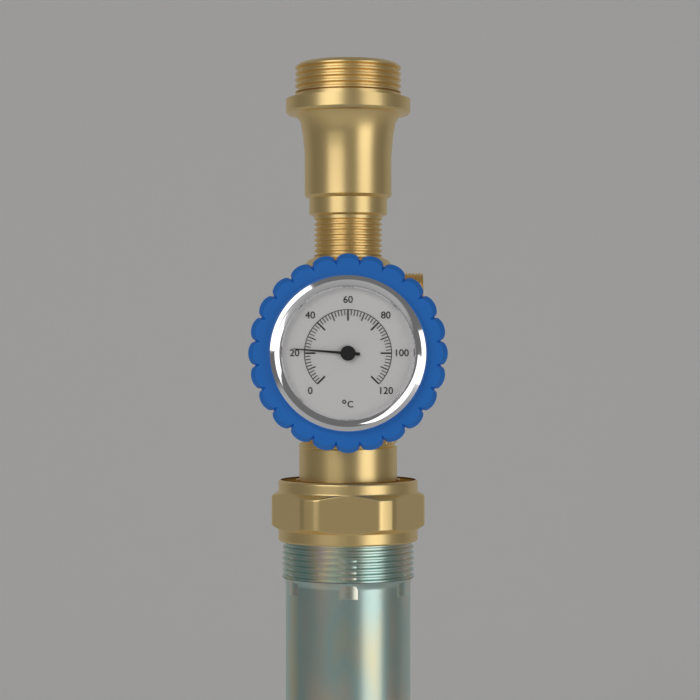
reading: 22 °C
